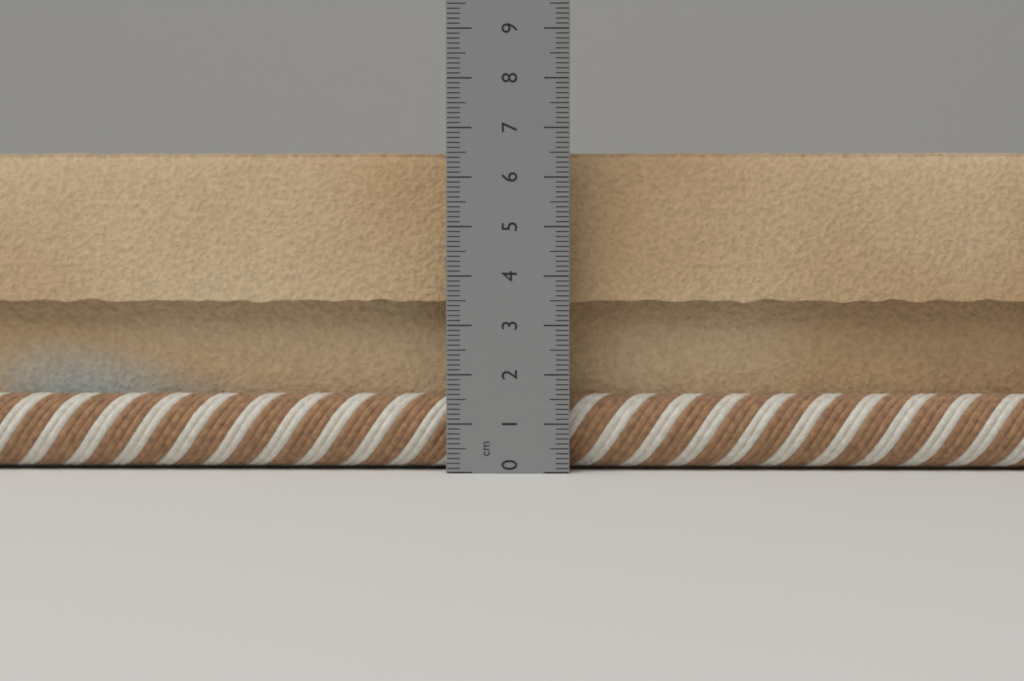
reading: 6.6 cm
